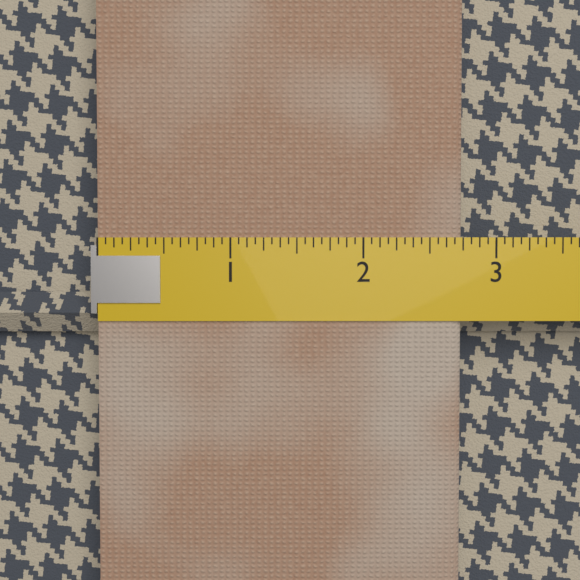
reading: 2.7500 (no unit)
